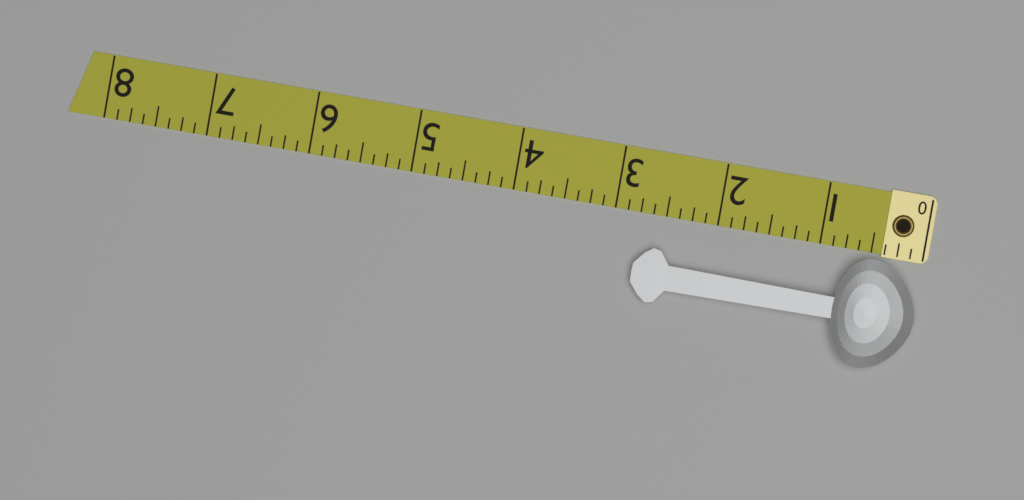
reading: 2.750 (no unit)
